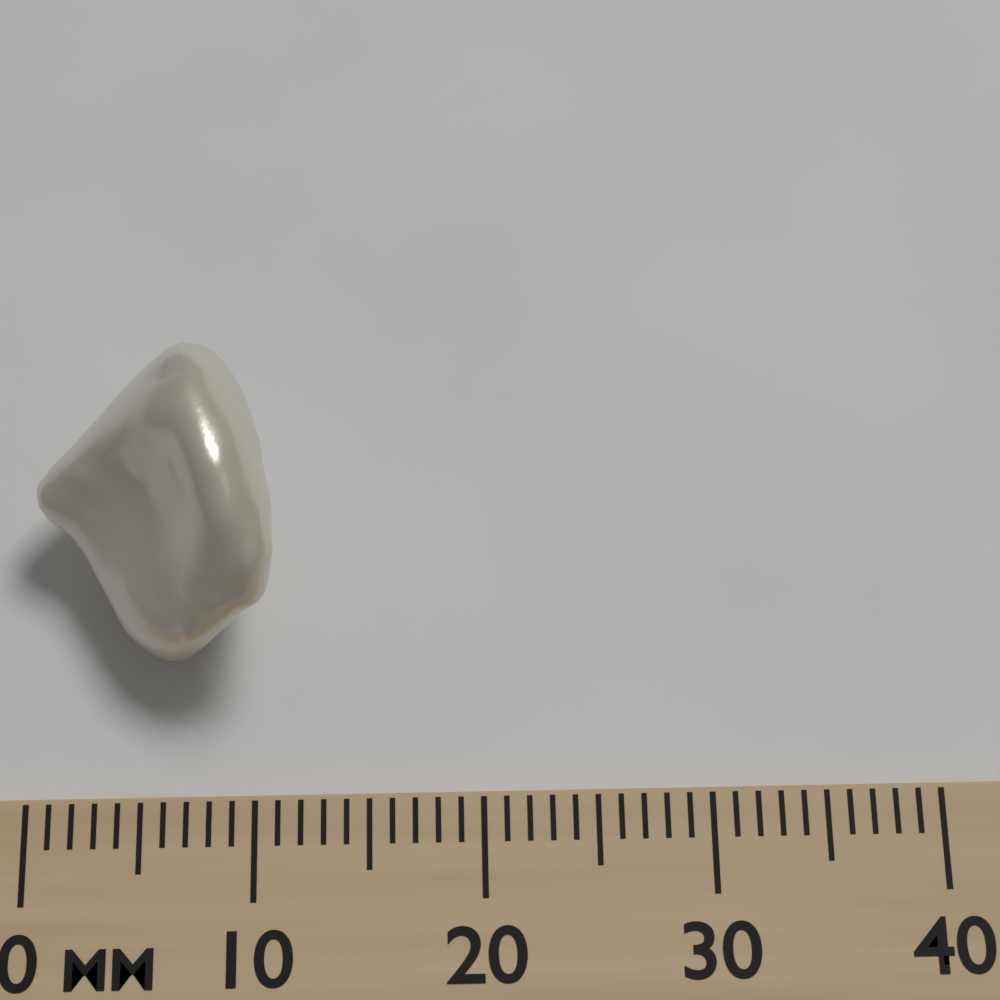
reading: 11 mm
